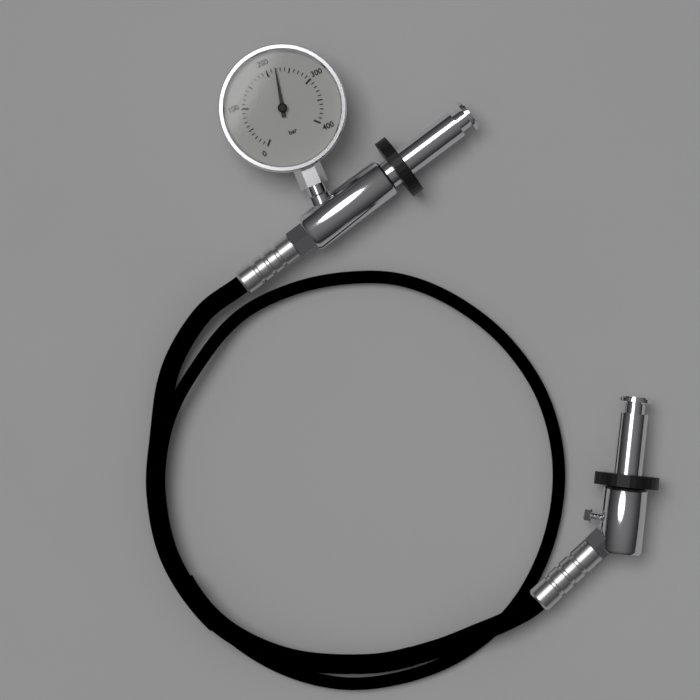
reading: 220 bar
